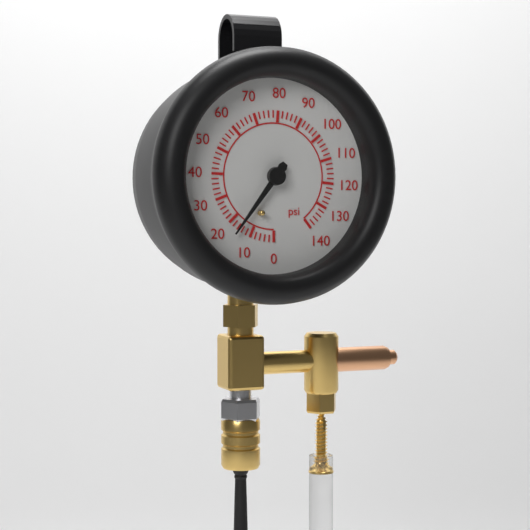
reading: 16 psi
